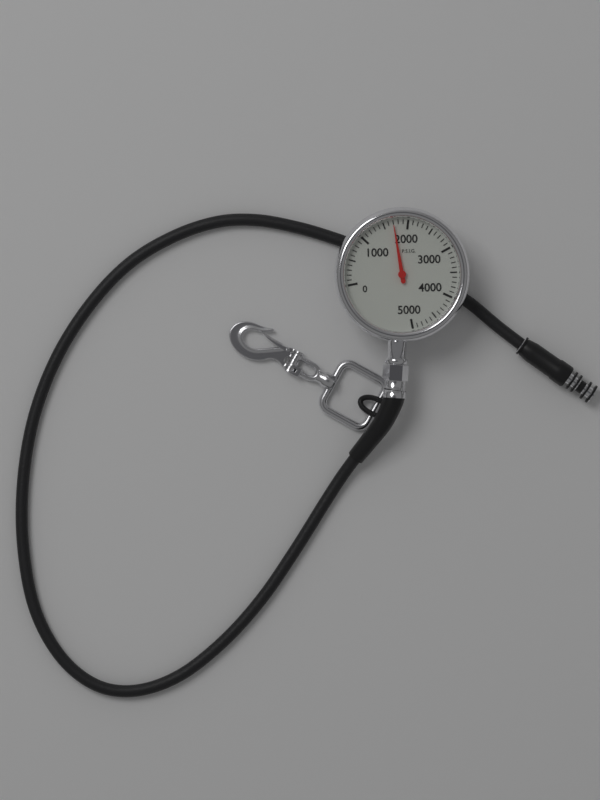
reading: 1700 psi
